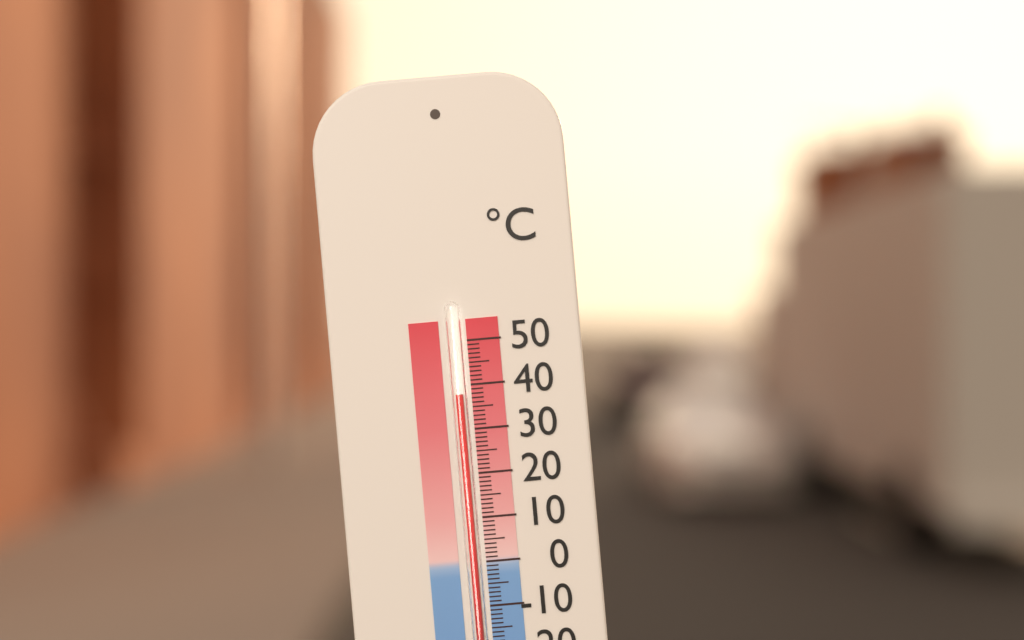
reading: 38 °C
